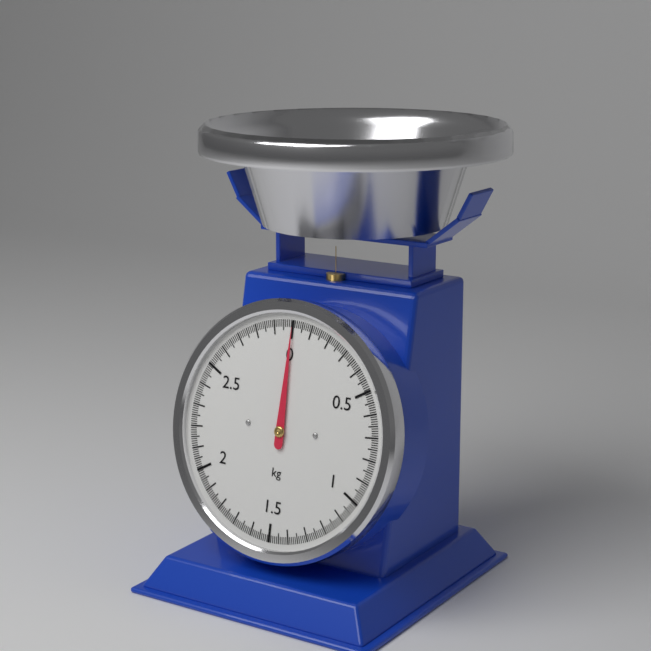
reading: 0.00 kg
